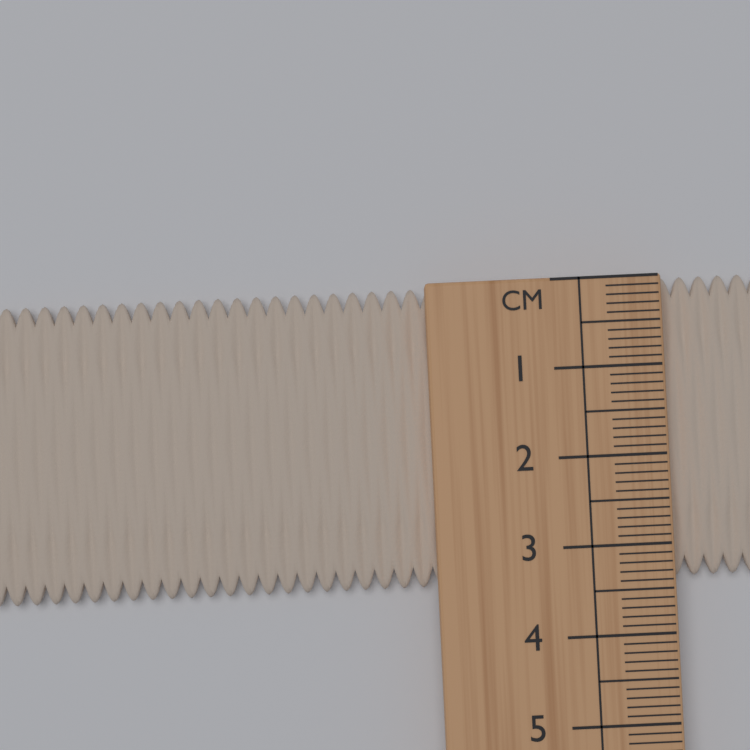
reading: 3.4 cm
